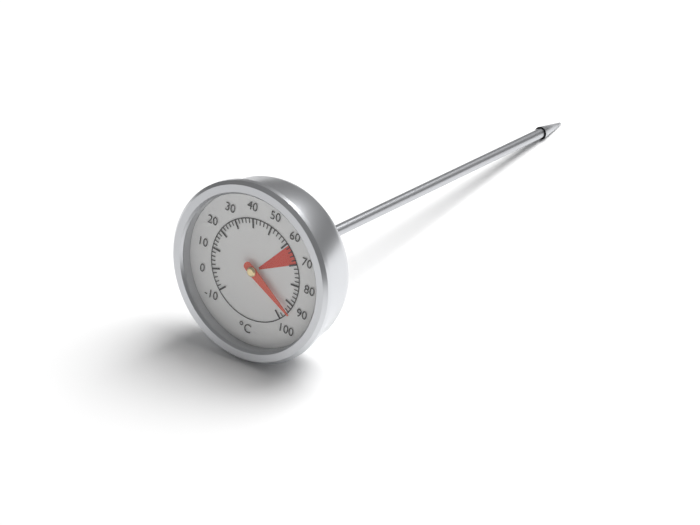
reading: 94 °C
